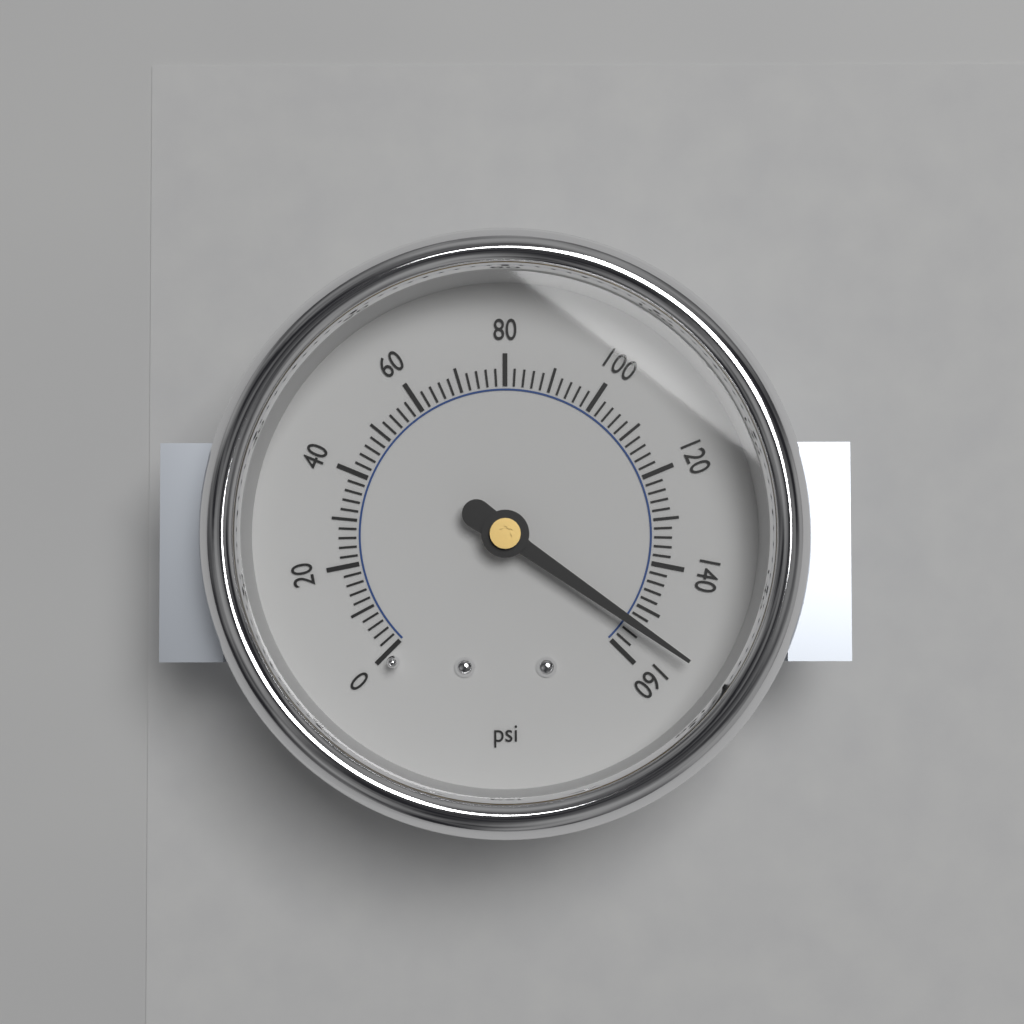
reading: 154 psi
